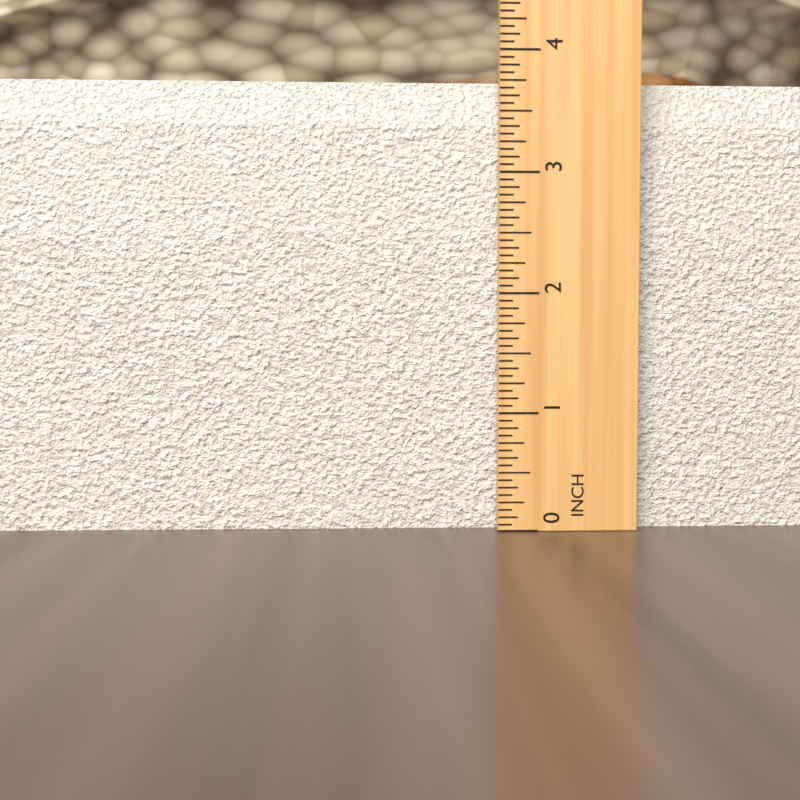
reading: 3.8125 in
